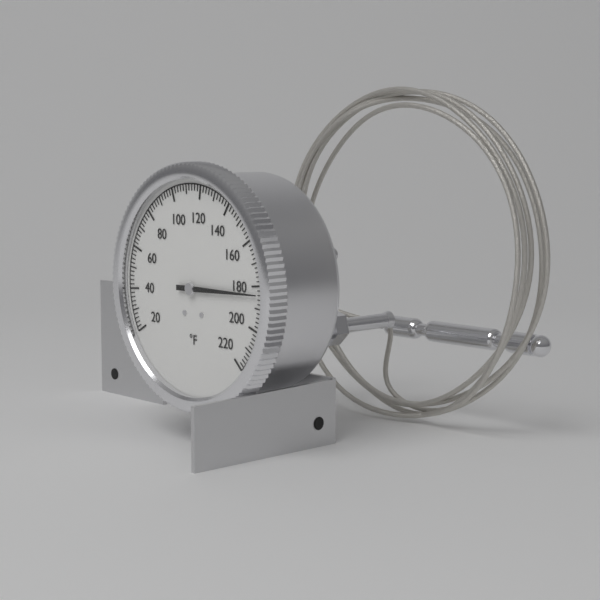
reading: 184 °F
